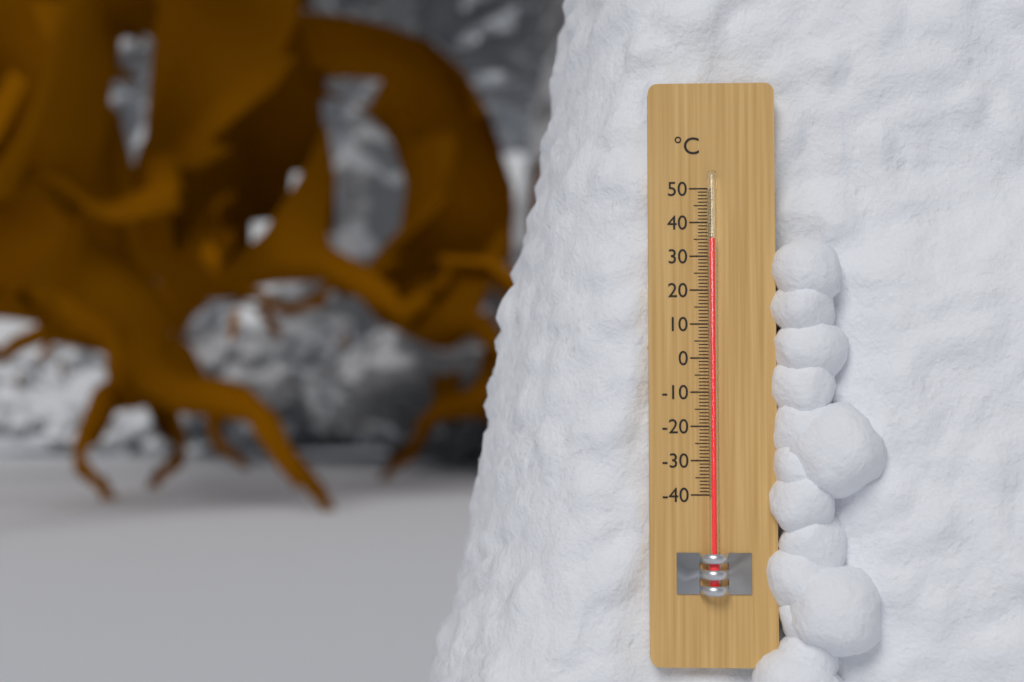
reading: 35 °C
